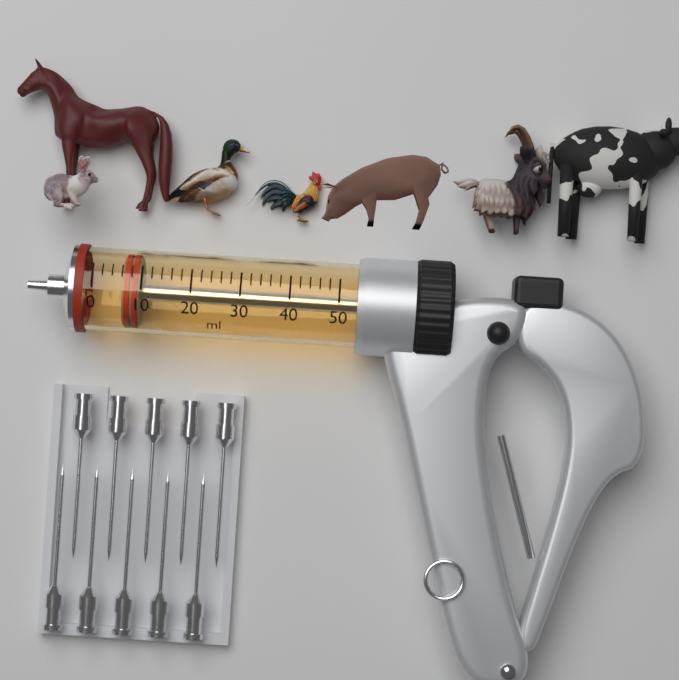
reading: 6 ml
